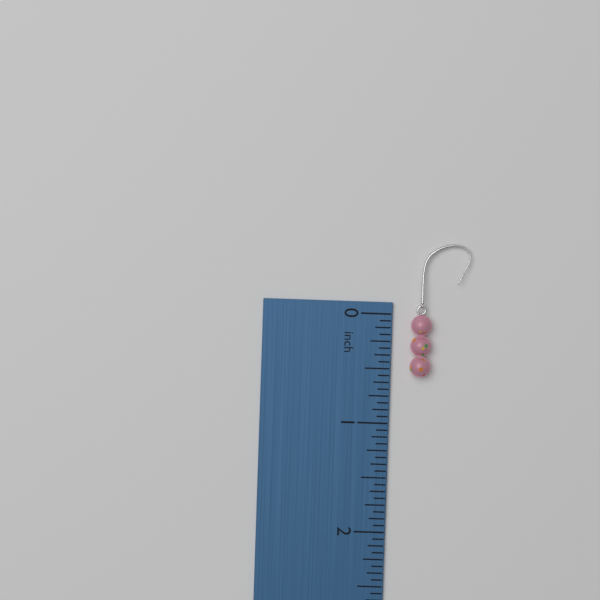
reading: 0.5625 inch
